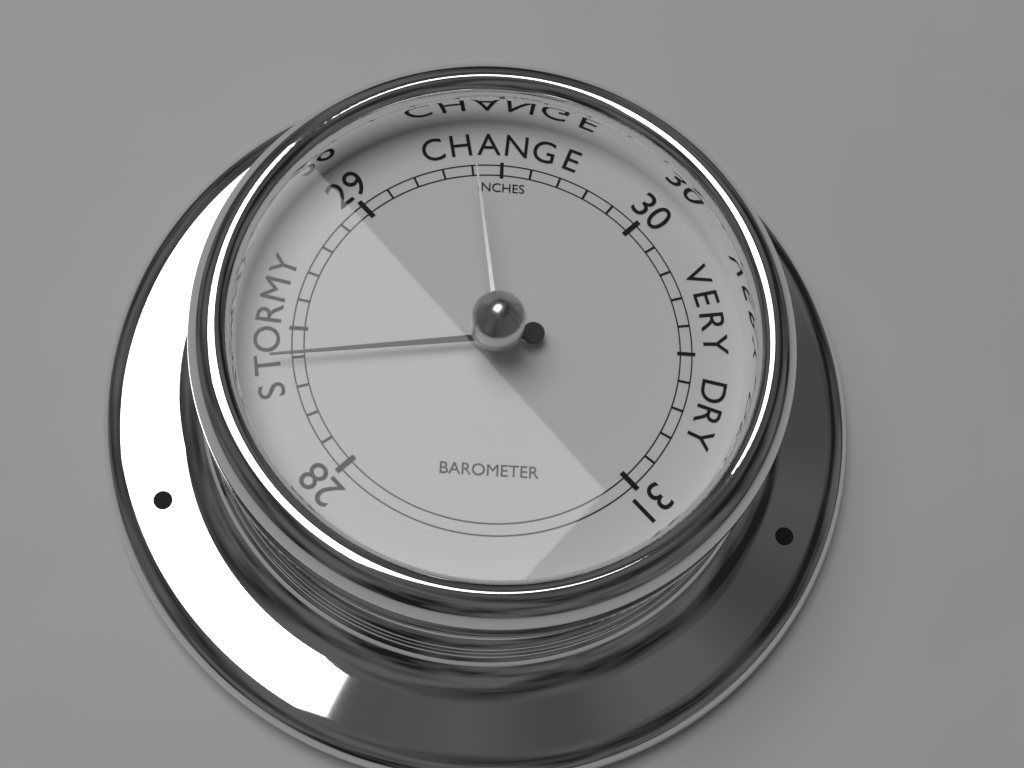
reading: 28.4 inHg
